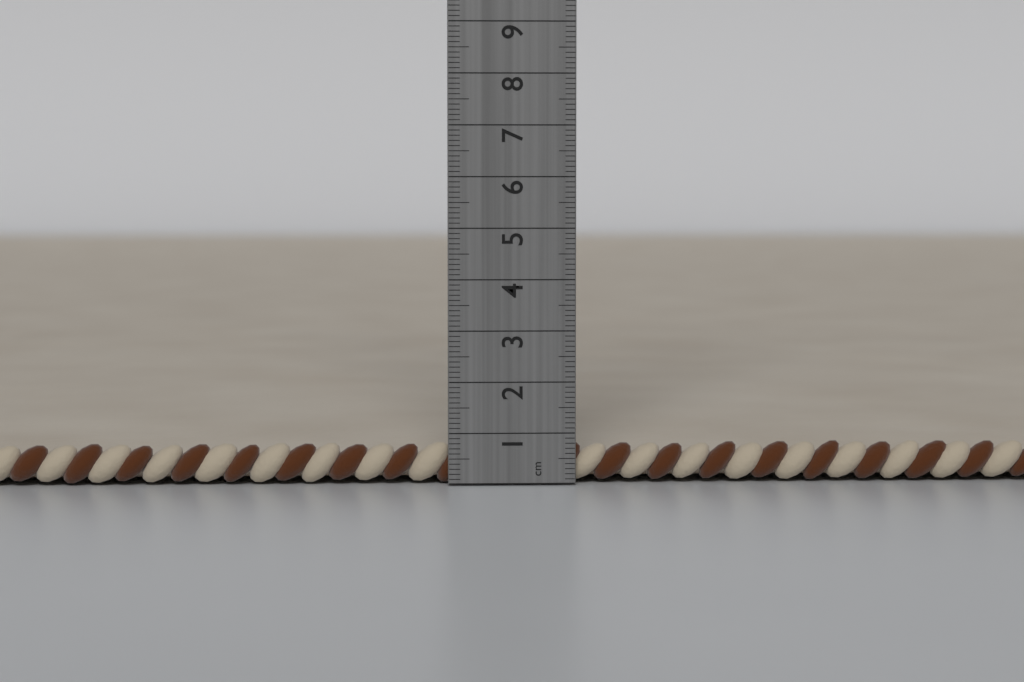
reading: 0.8 cm
